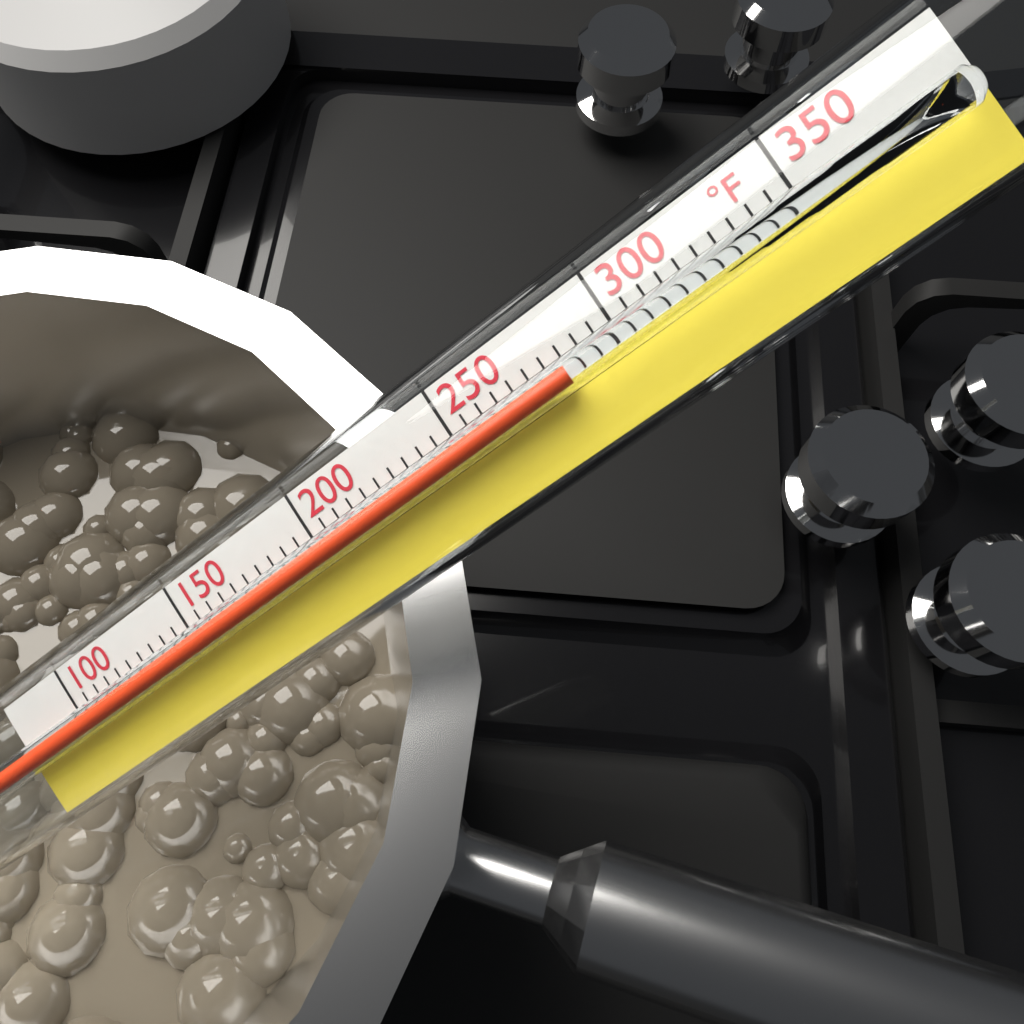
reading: 285 °F
